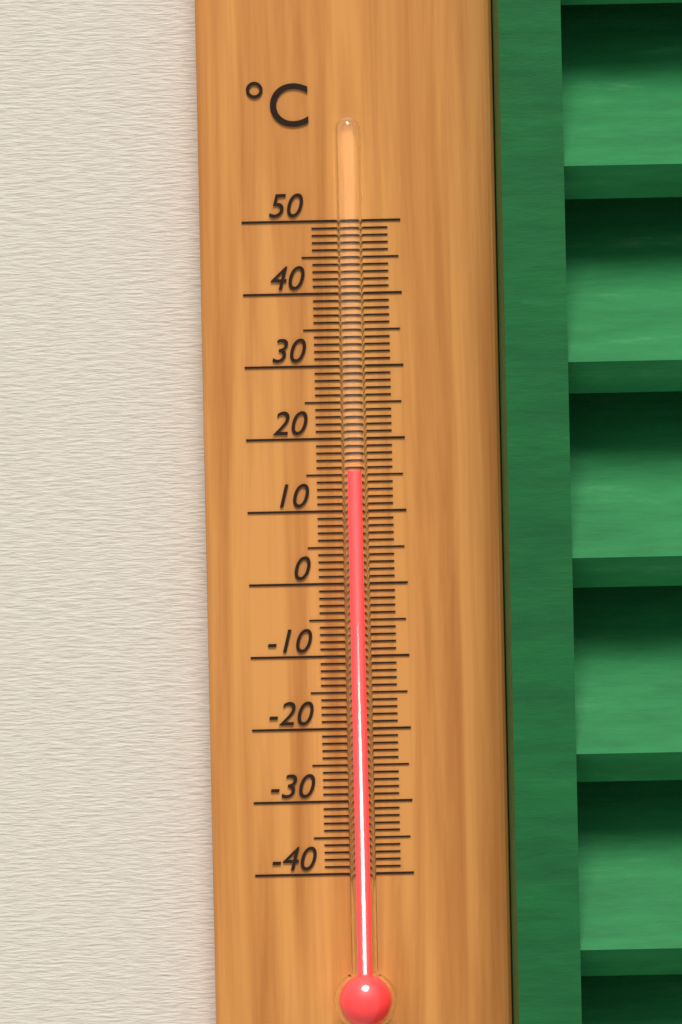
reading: 15.5 °C
